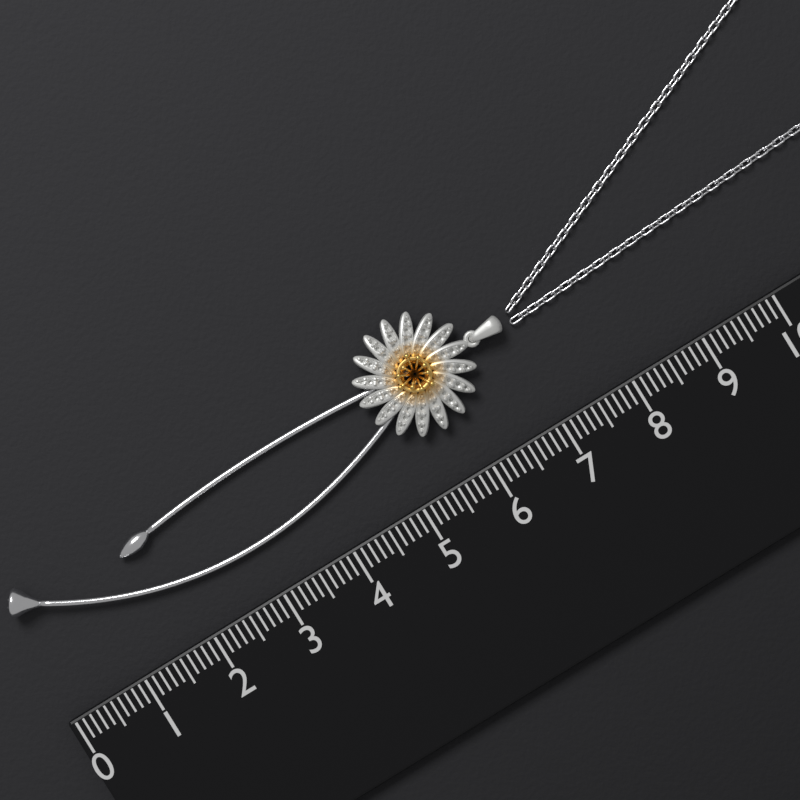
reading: 7.0 (no unit)
